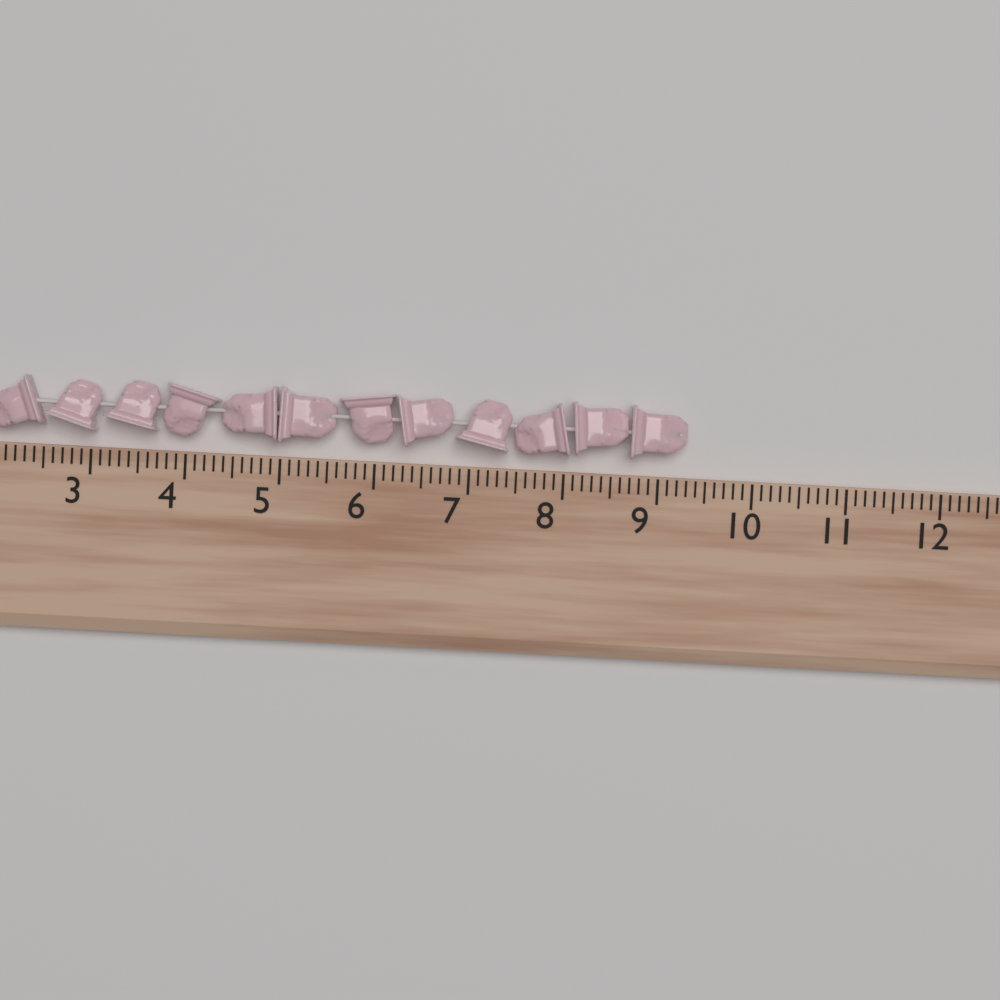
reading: 9.3 (no unit)
